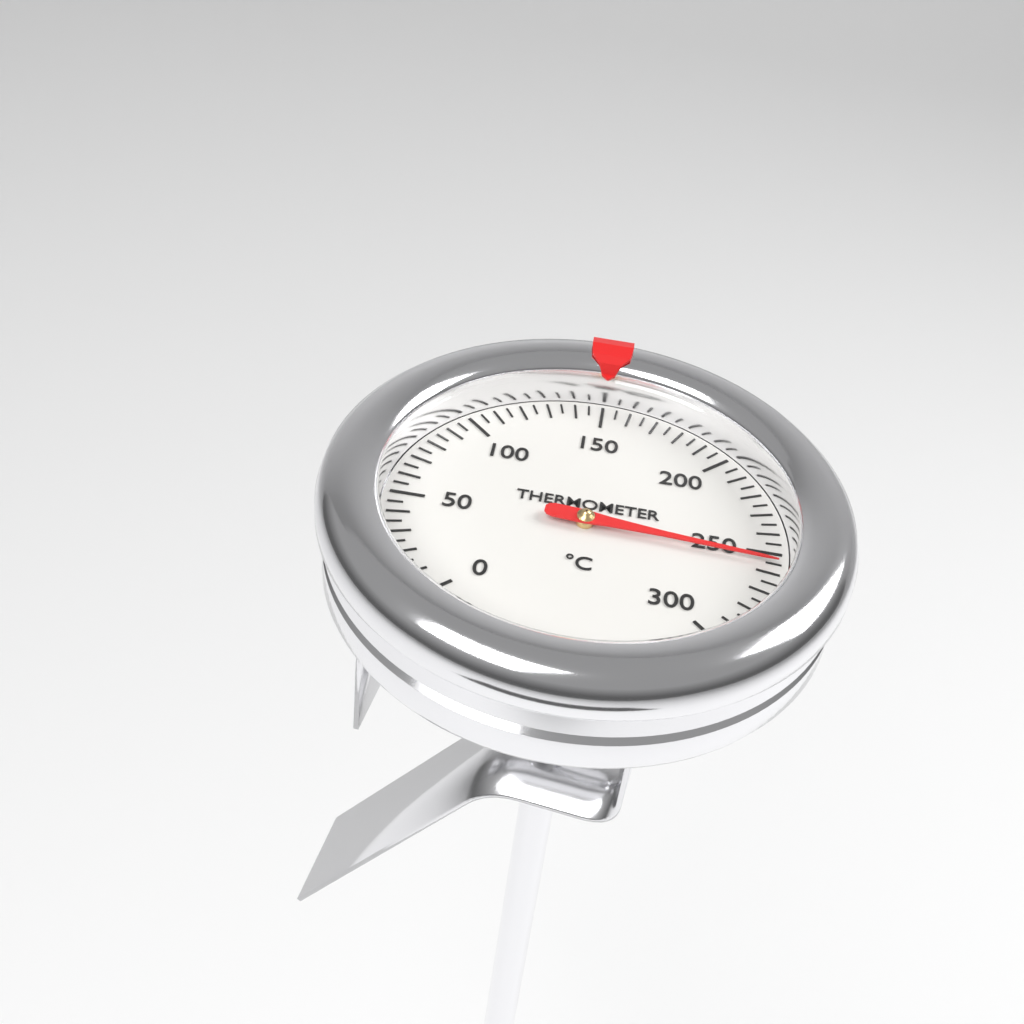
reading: 255 °C
